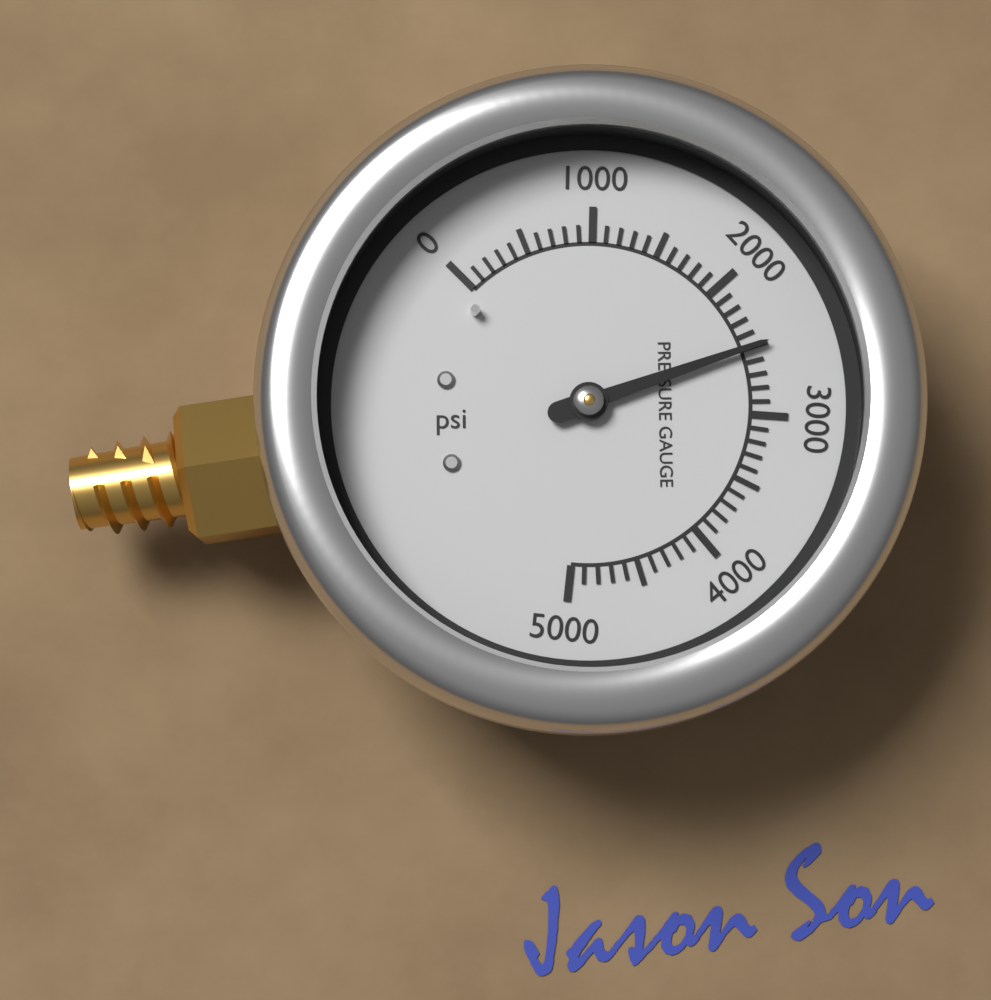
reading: 2500 psi
